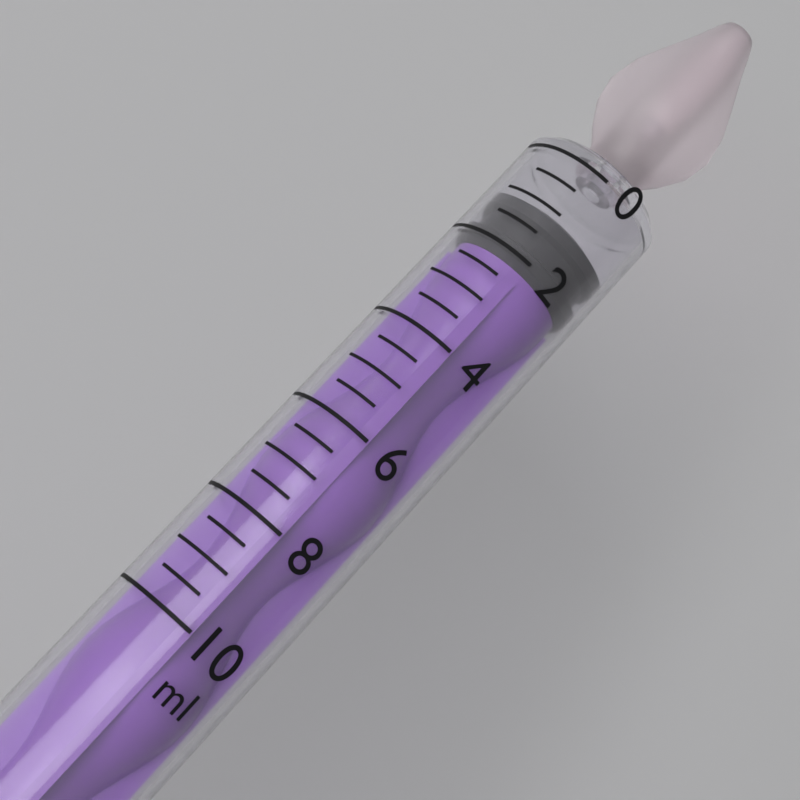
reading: 1.0 ml
